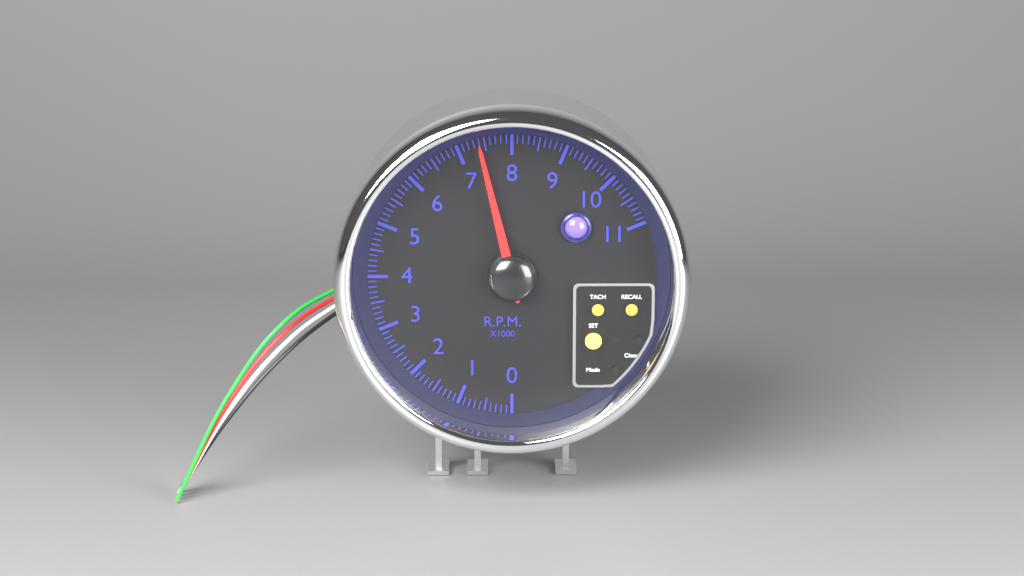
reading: 7.4 rpm x1000
